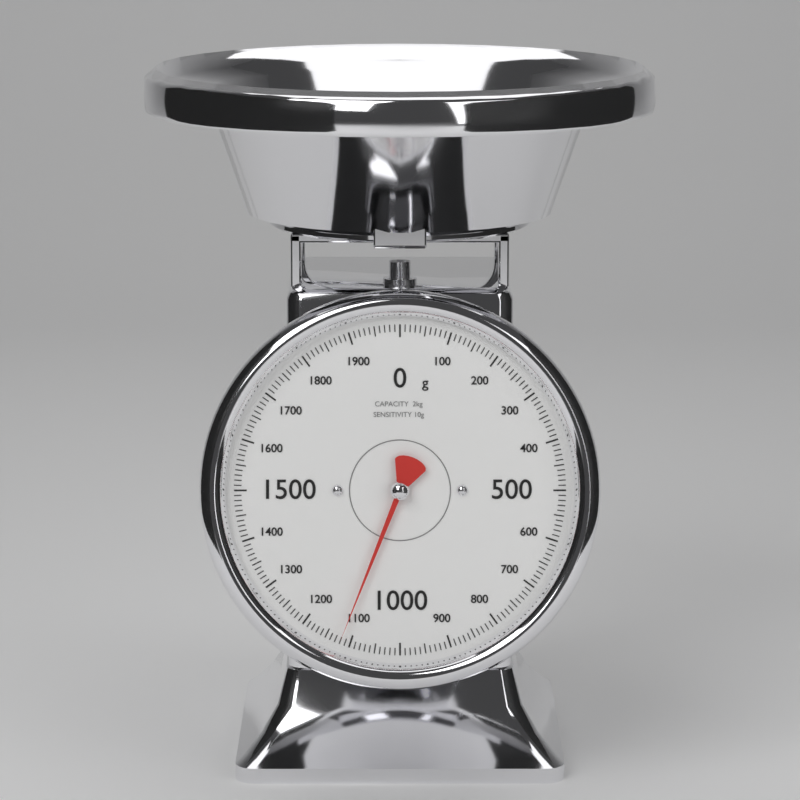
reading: 1120 g
